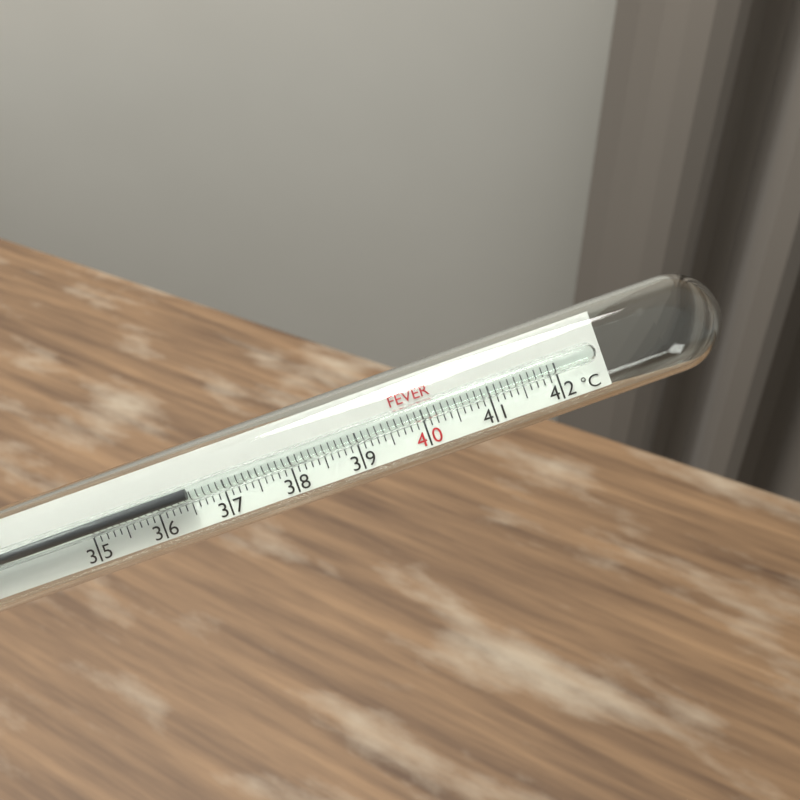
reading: 36.5 °C
